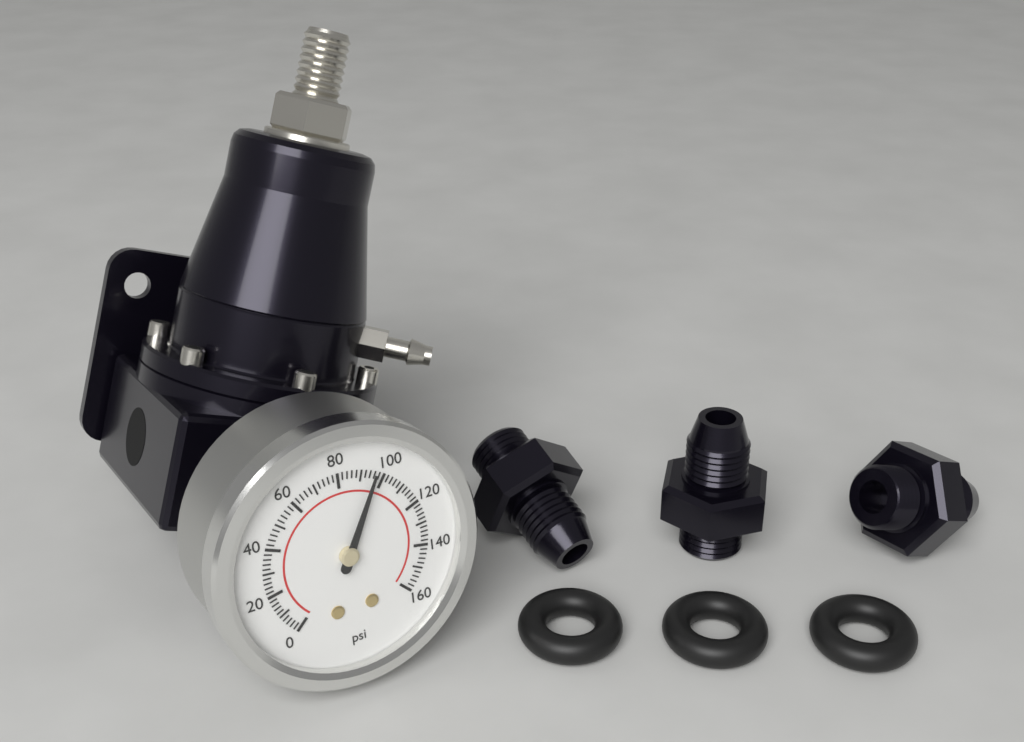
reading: 96 psi
